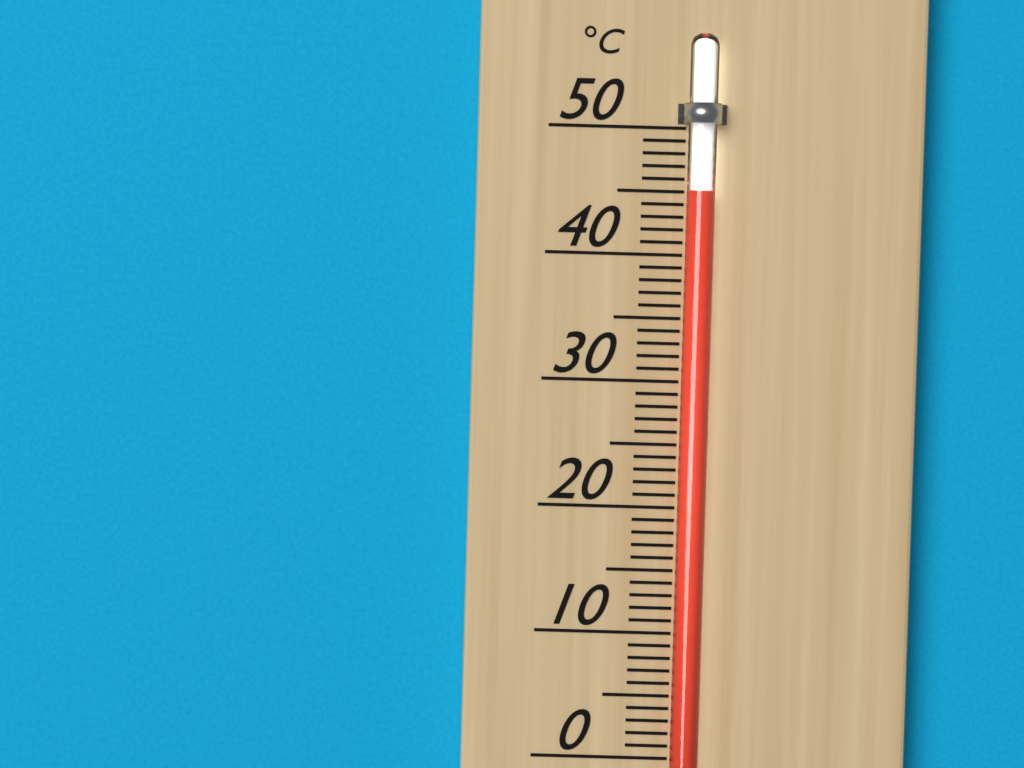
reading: 45 °C
